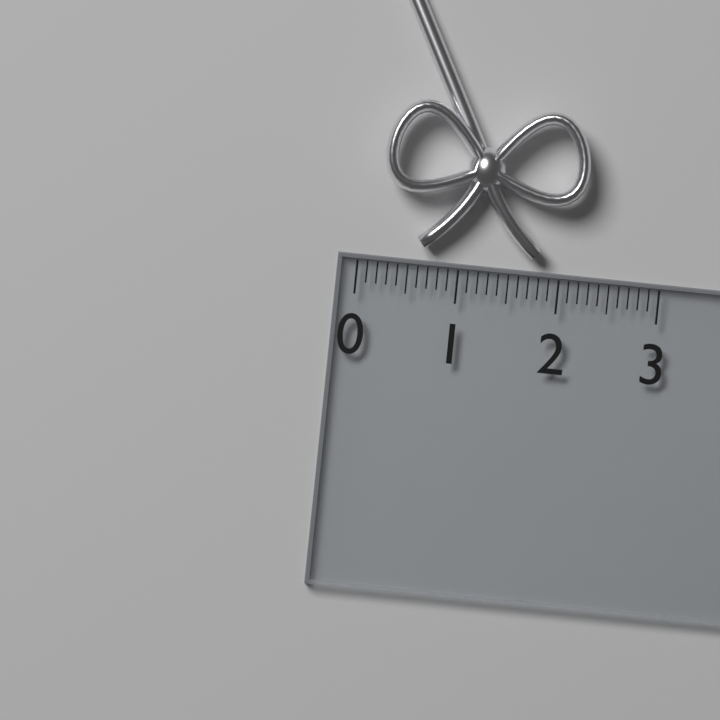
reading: 2.2 (no unit)
